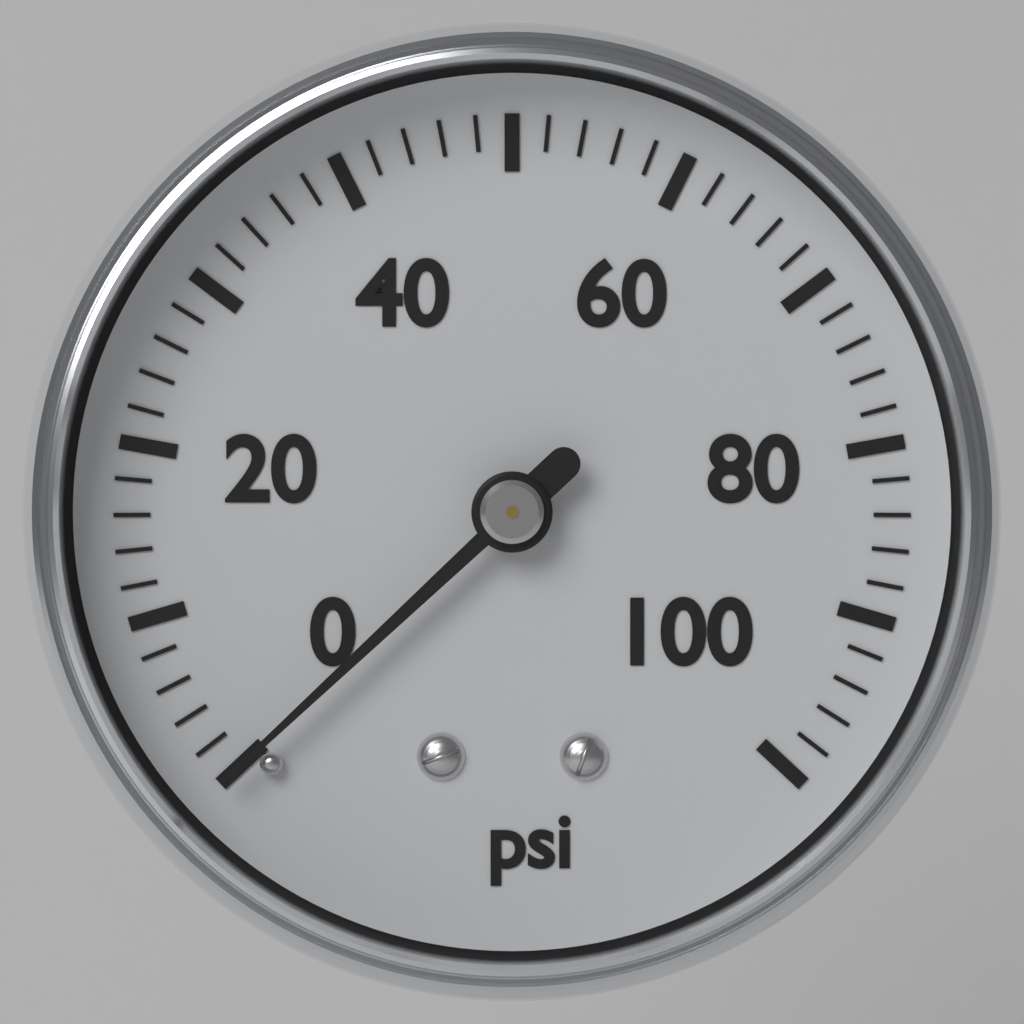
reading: 0 psi
